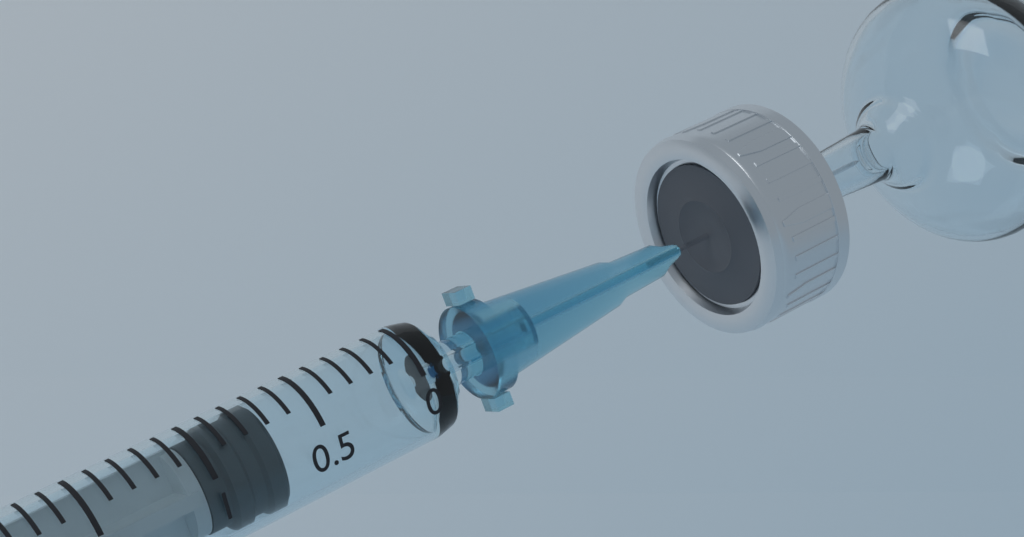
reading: 0.7 ml
